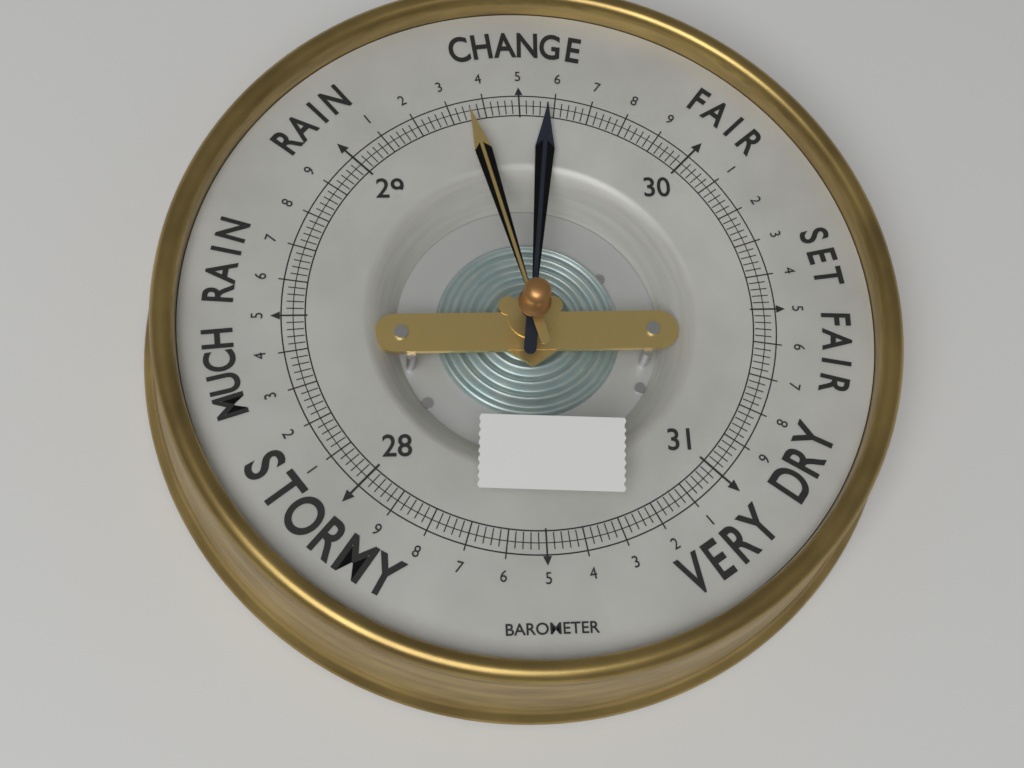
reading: 29.58 (no unit)
